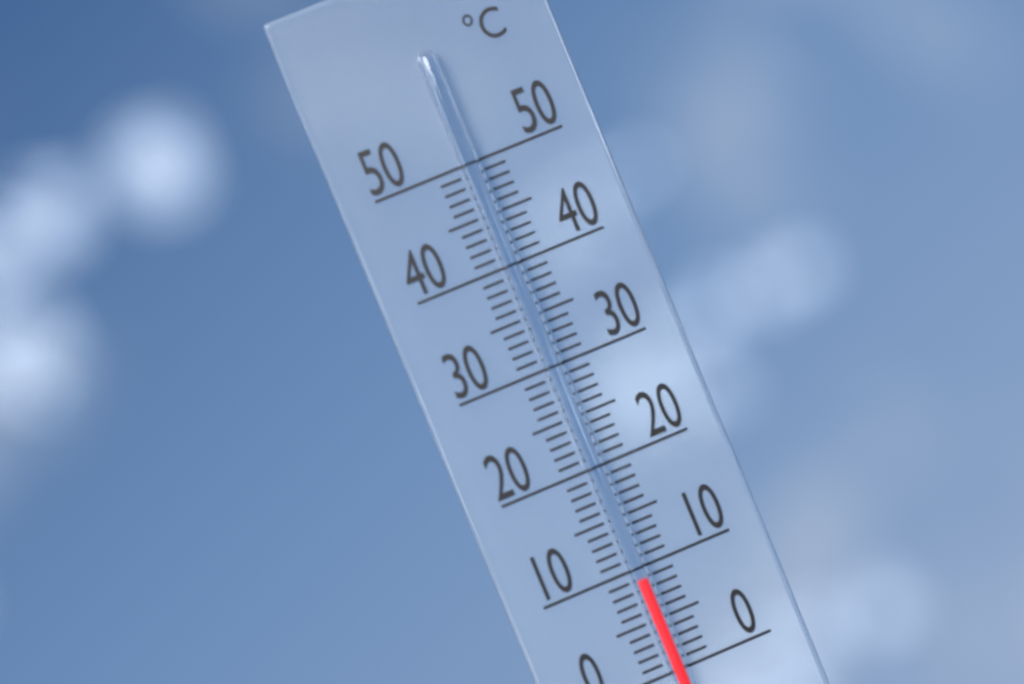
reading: 9 °C
